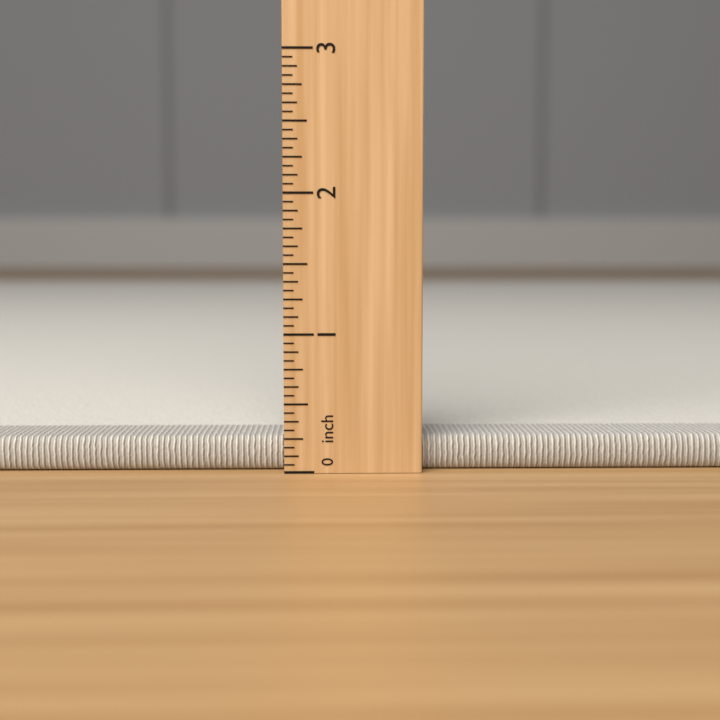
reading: 0.2500 inch
